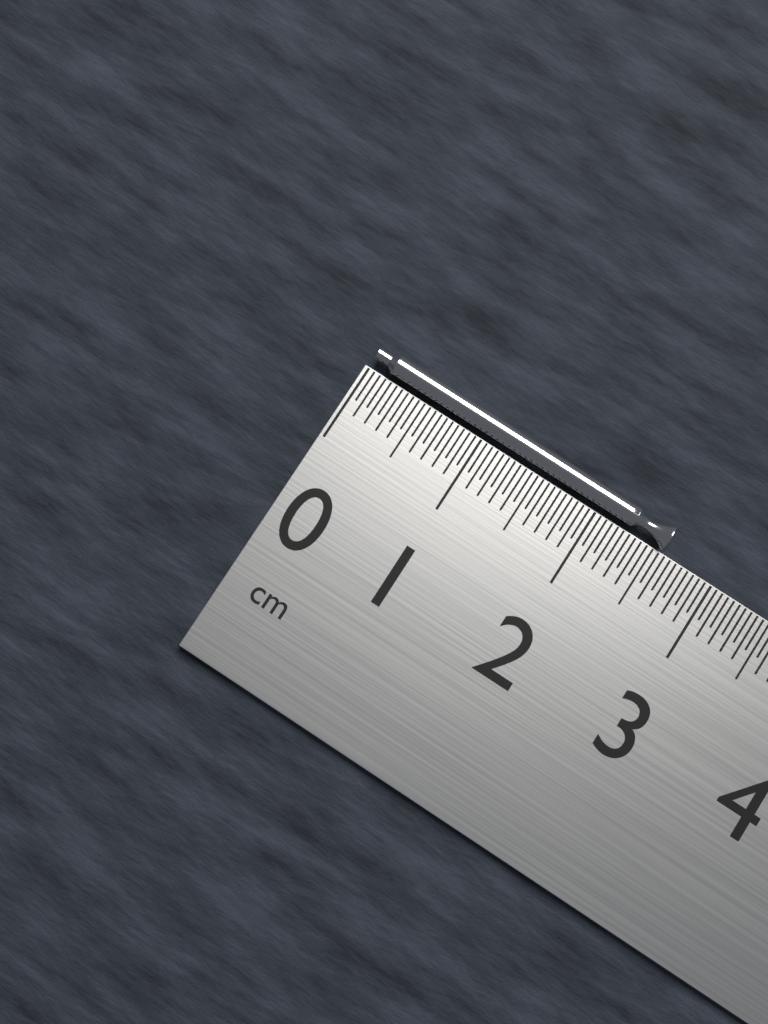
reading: 2.55 cm
